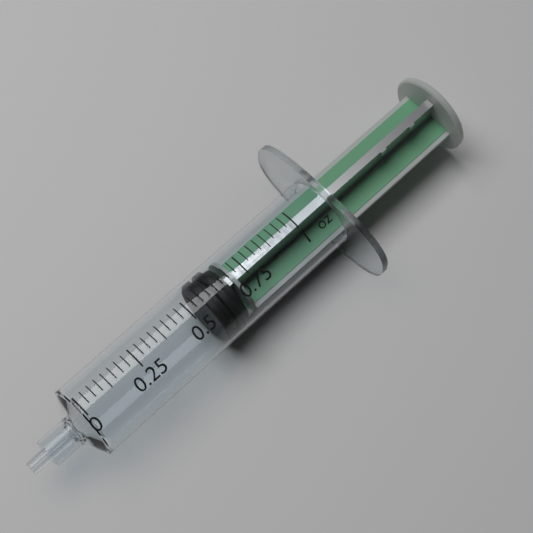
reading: 0.56250 oz
